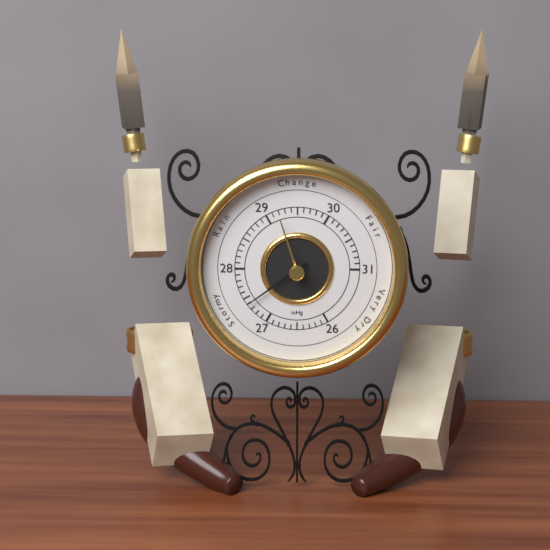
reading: 27.4 inHg
